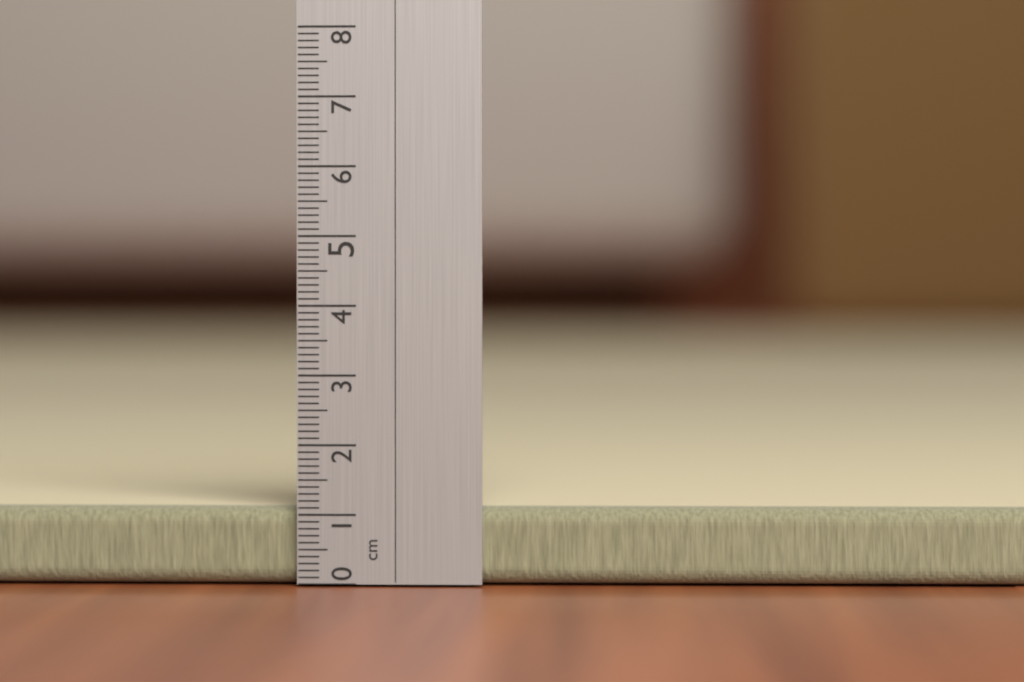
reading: 1.1 cm
